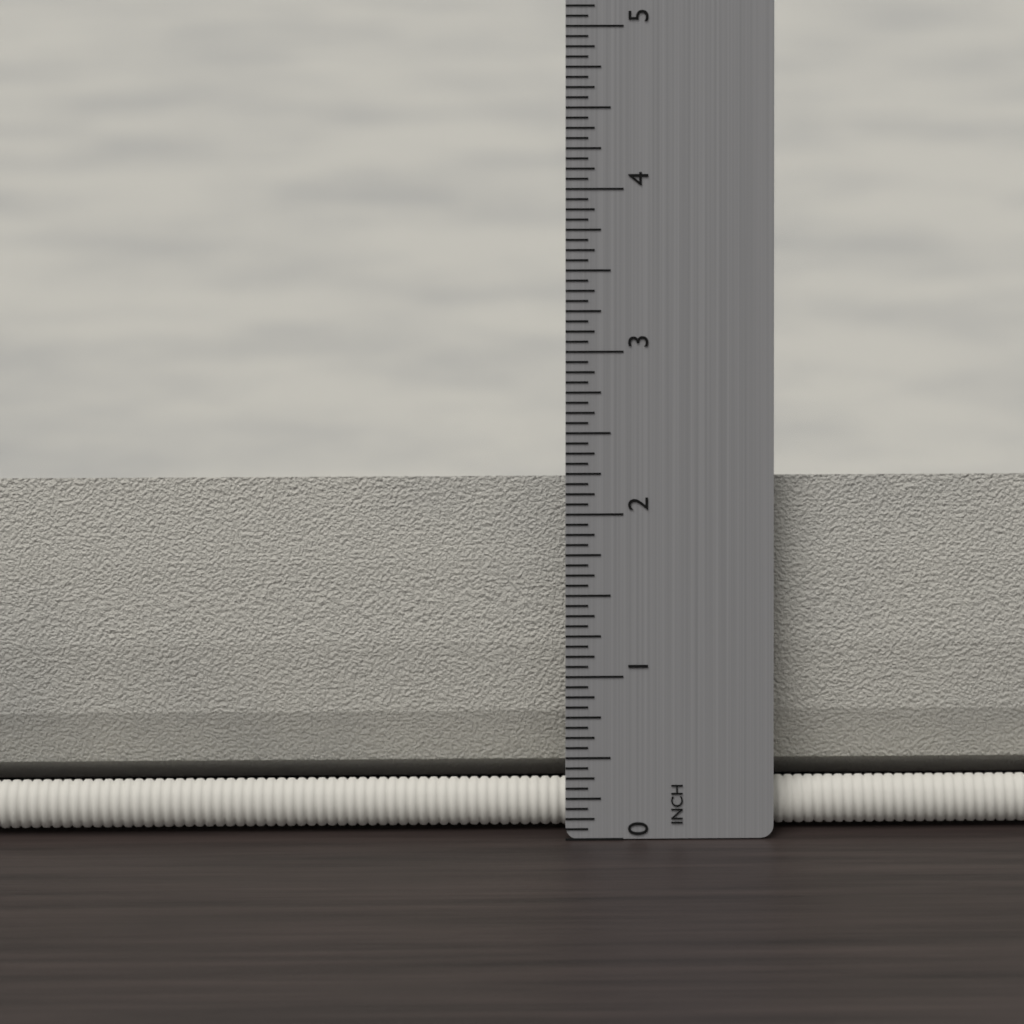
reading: 2.1875 in
